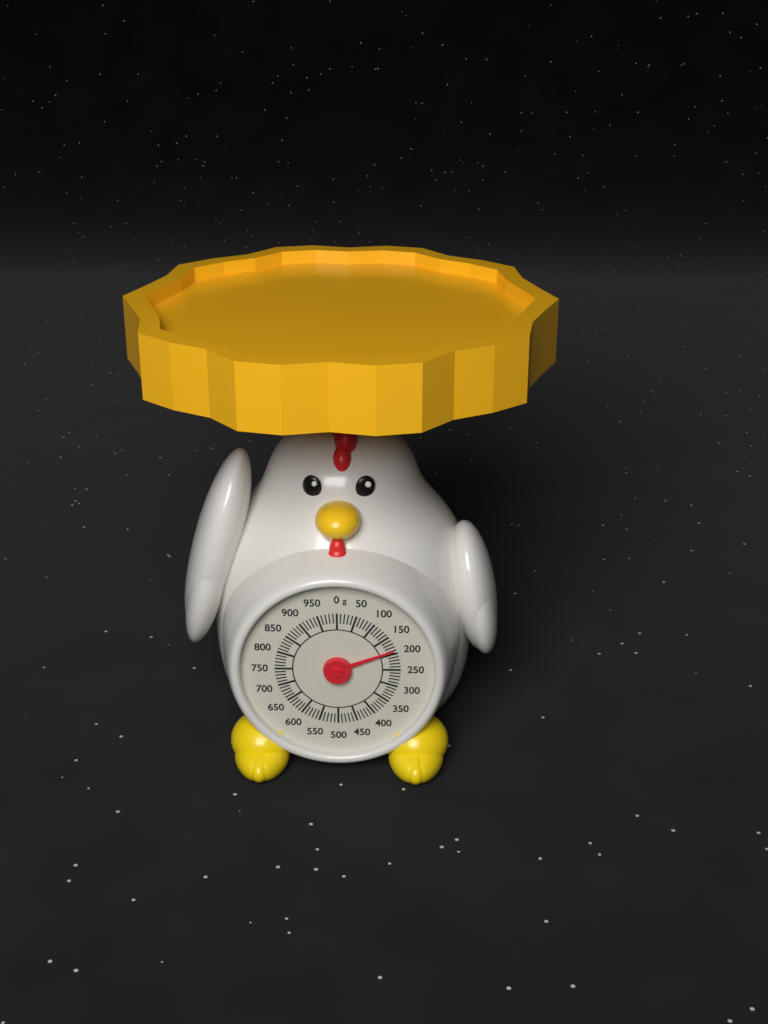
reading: 190 g
